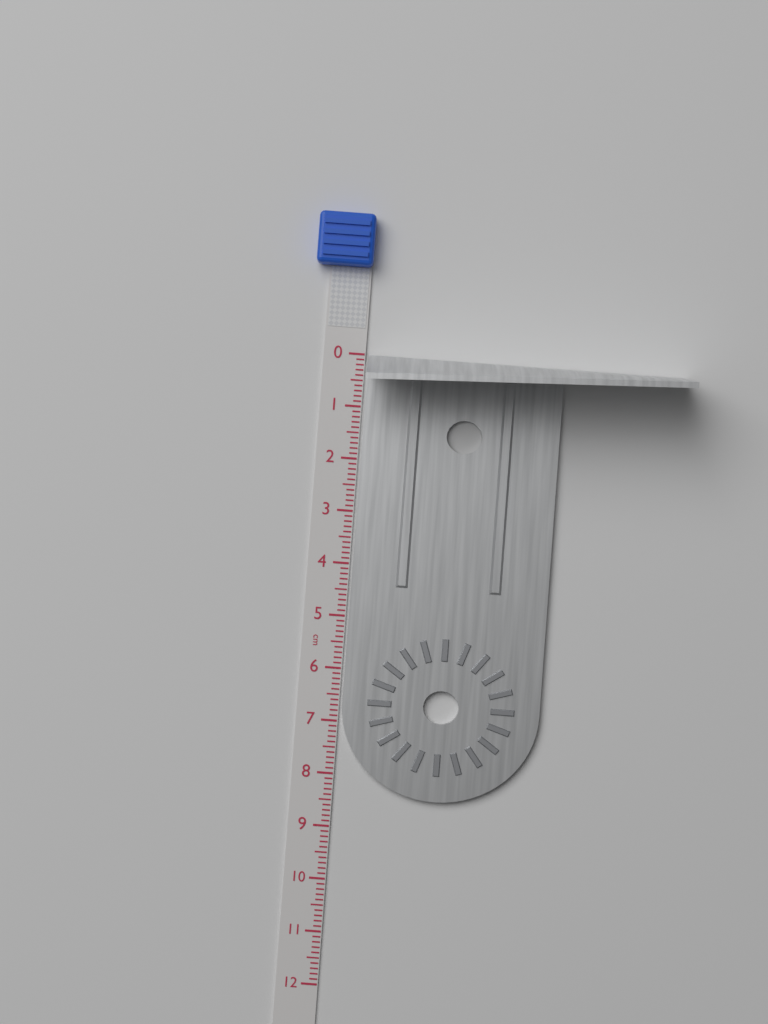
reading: 8.4 cm
